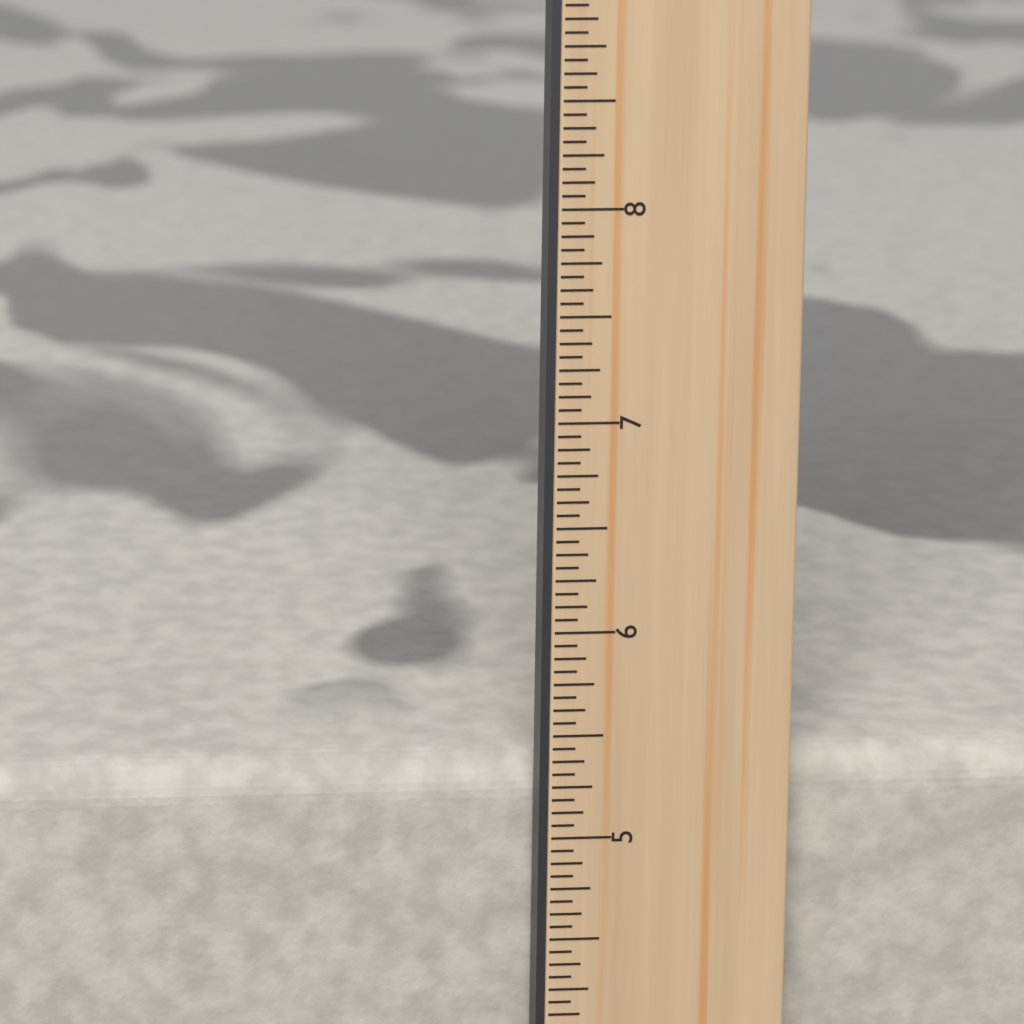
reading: 5.3125 in
